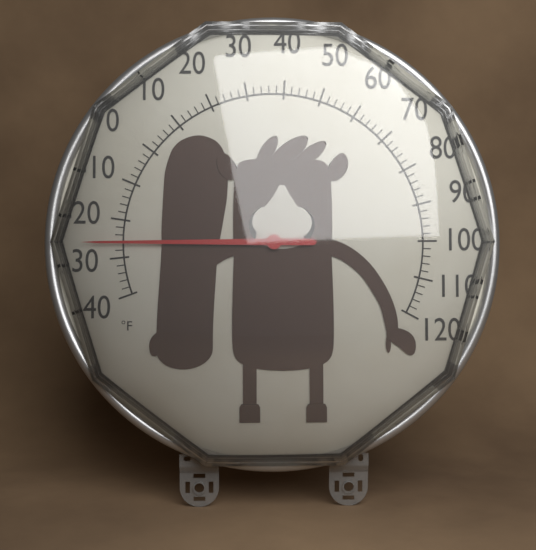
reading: -26 °F
